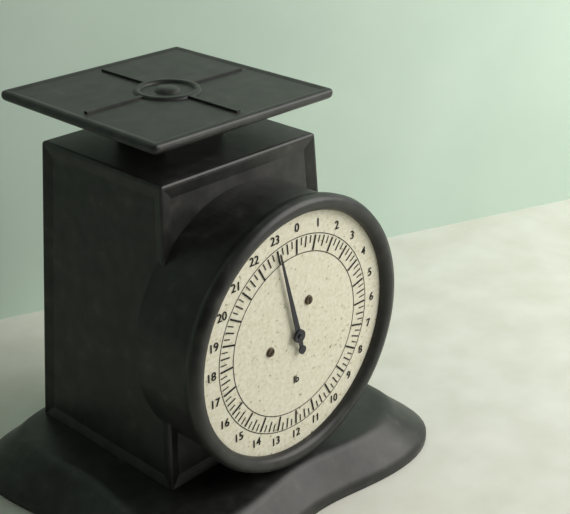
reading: 23.00 lb
